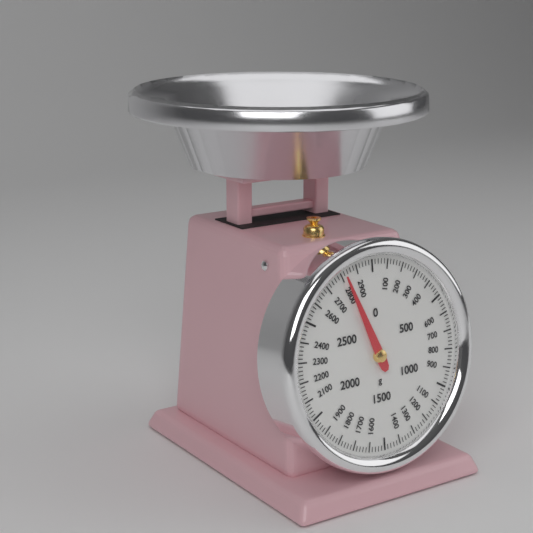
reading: 2820 g
